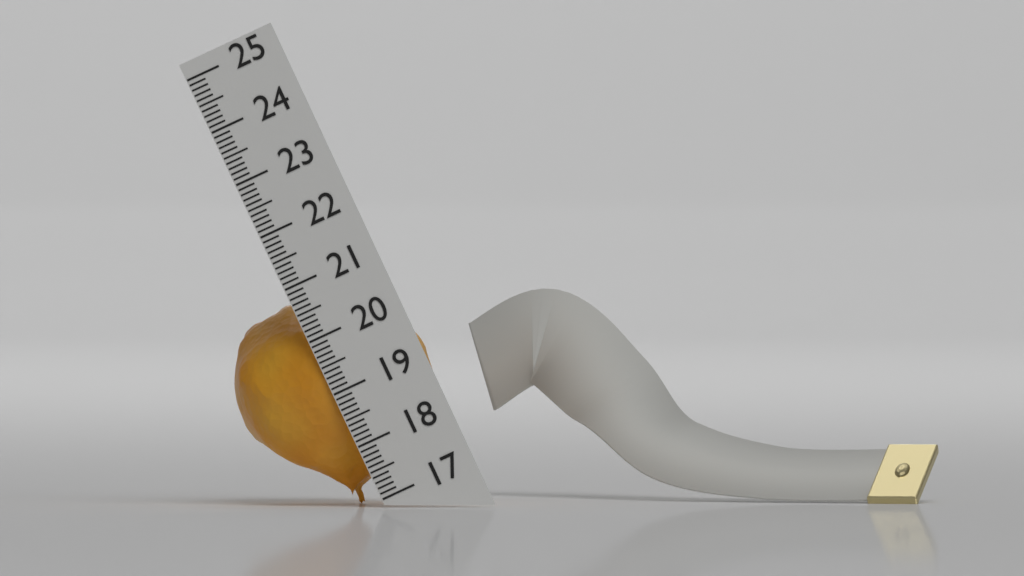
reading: 20.7 (no unit)
